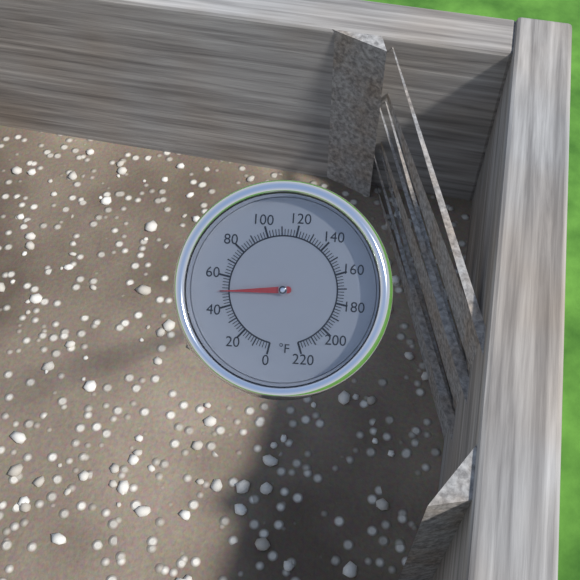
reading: 50 °F
